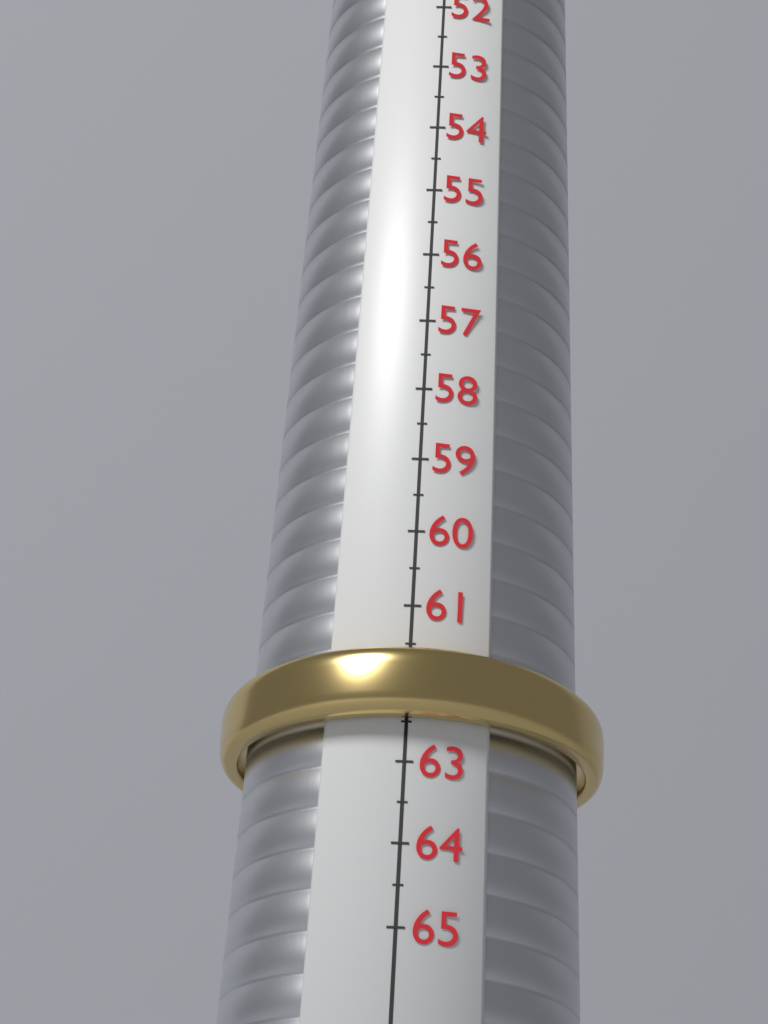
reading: 62.5 (no unit)
